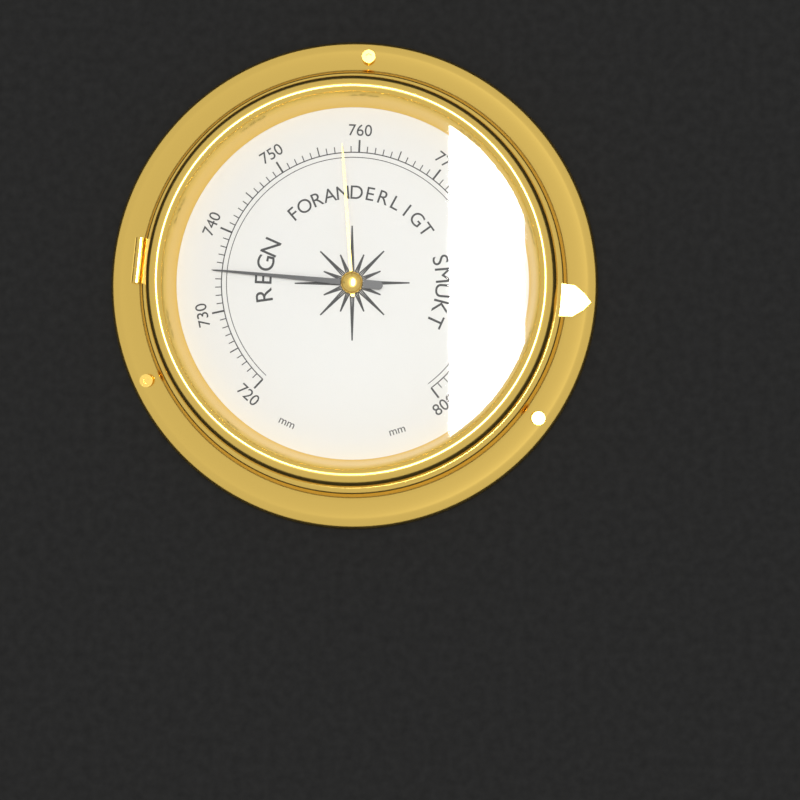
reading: 735 mm
